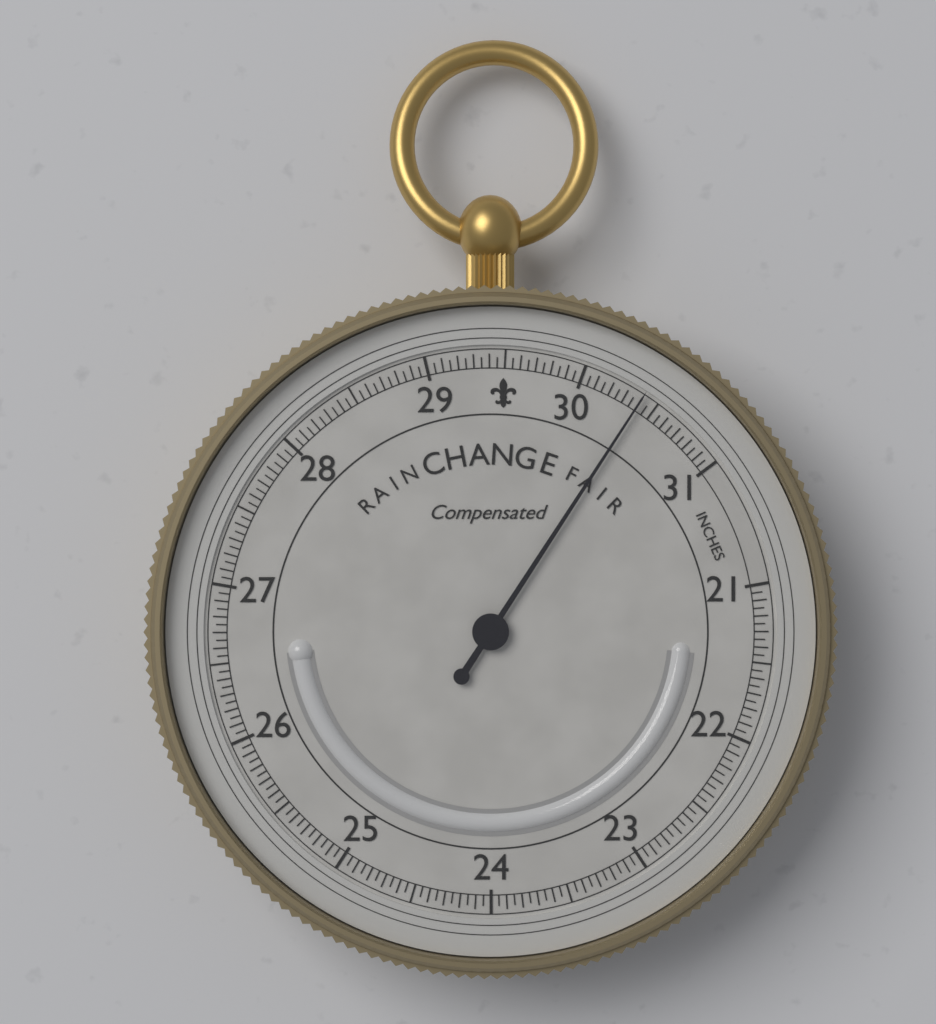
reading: 30.40 inches
